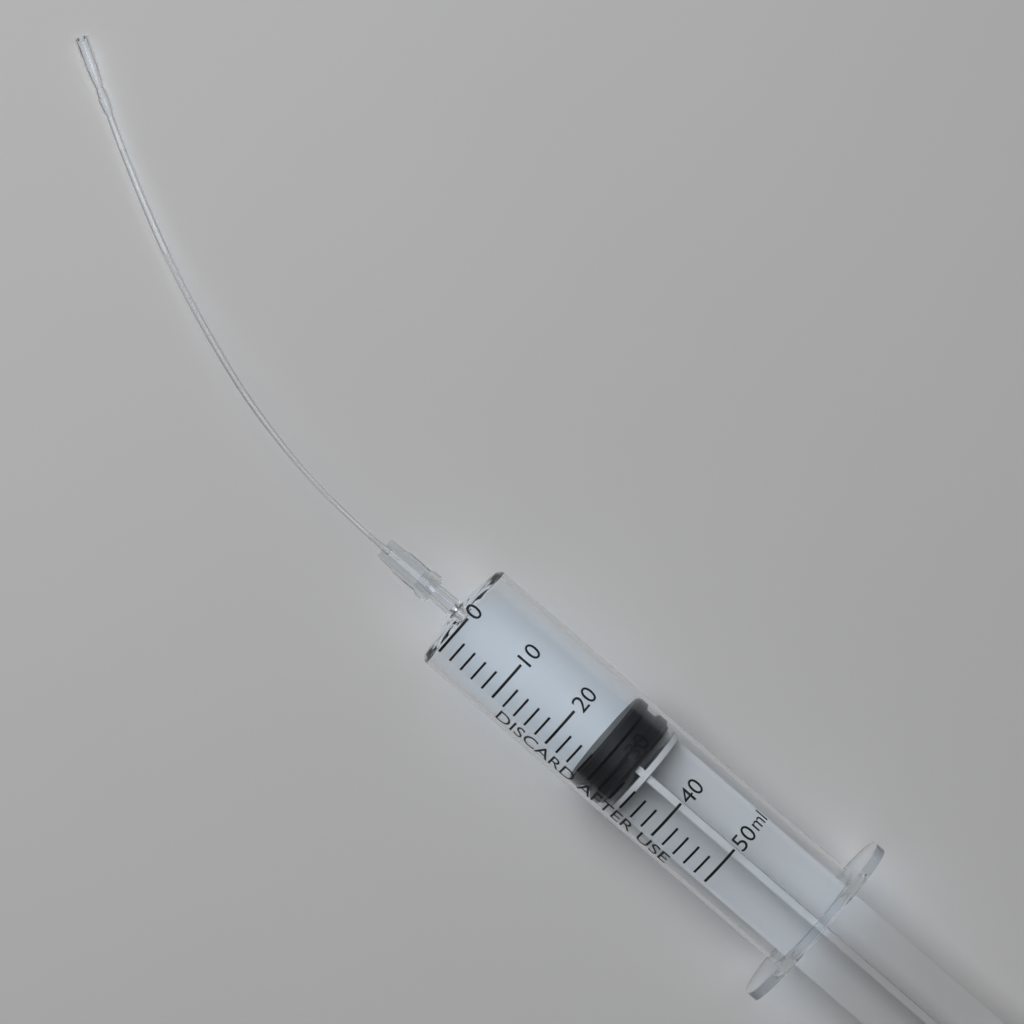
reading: 26 ml
